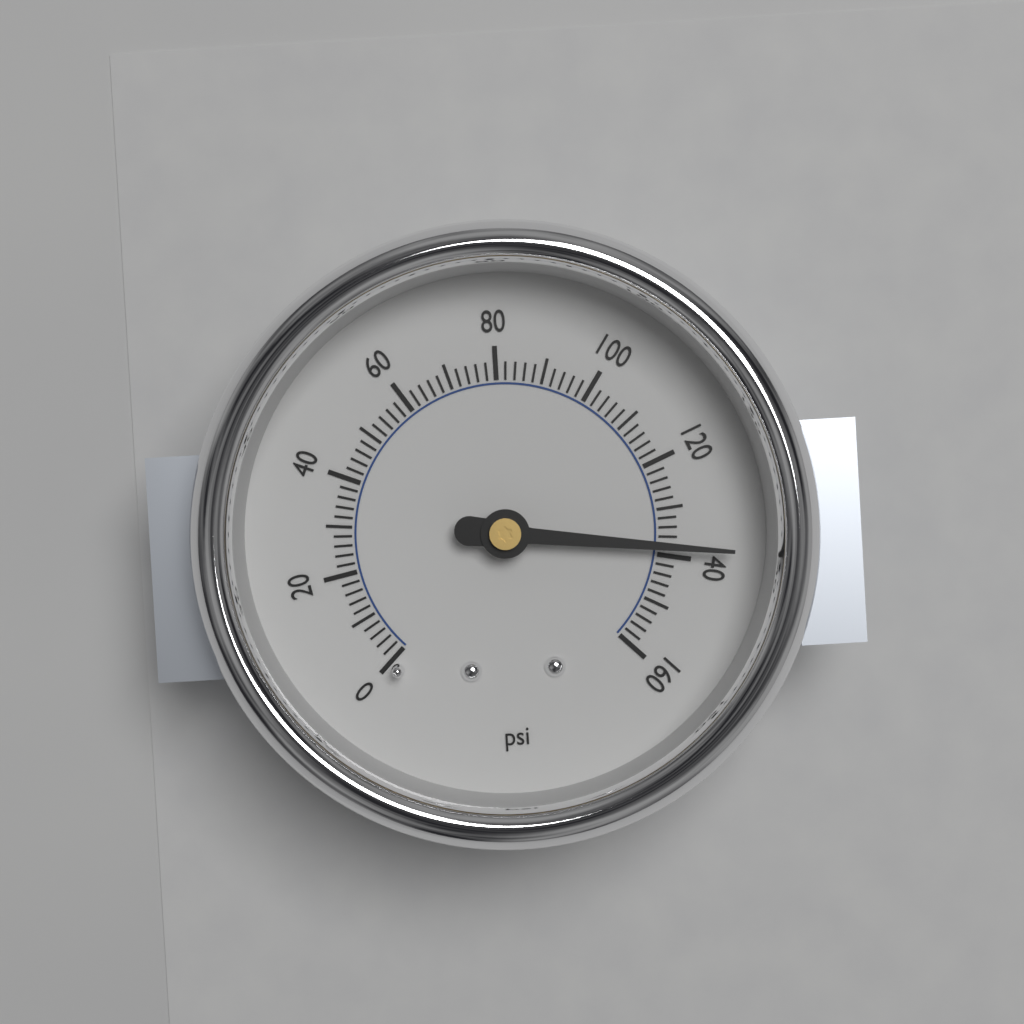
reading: 138 psi
